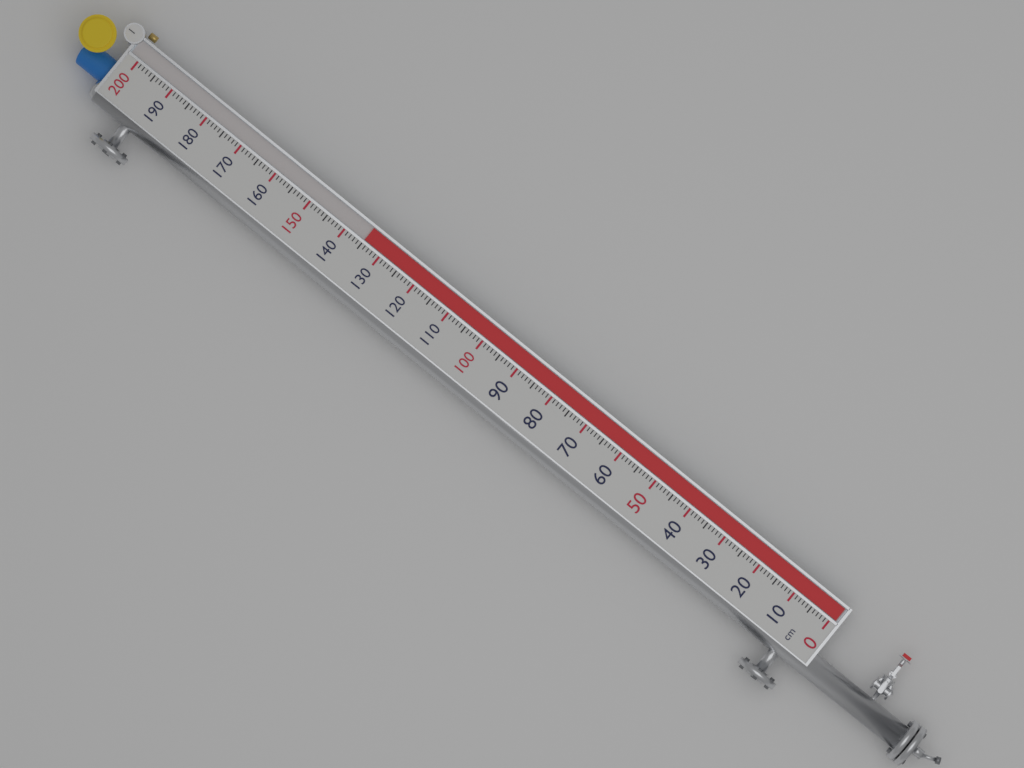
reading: 135 cm
